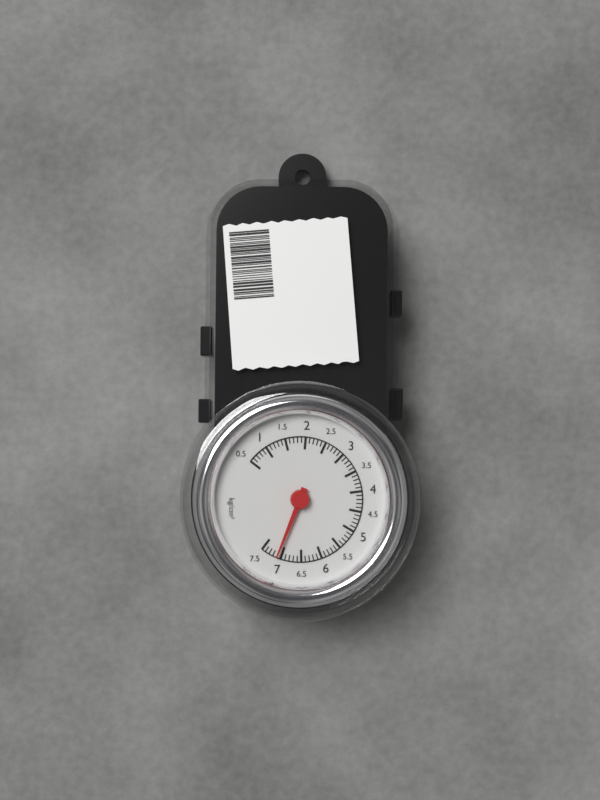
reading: 7.1 kg/cm²
